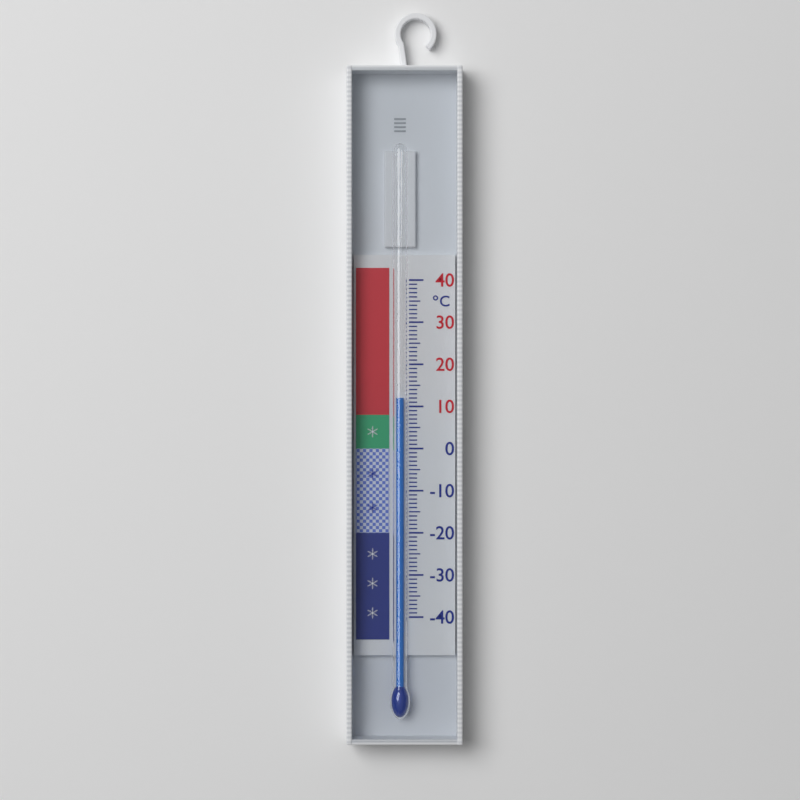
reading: 12 °C
